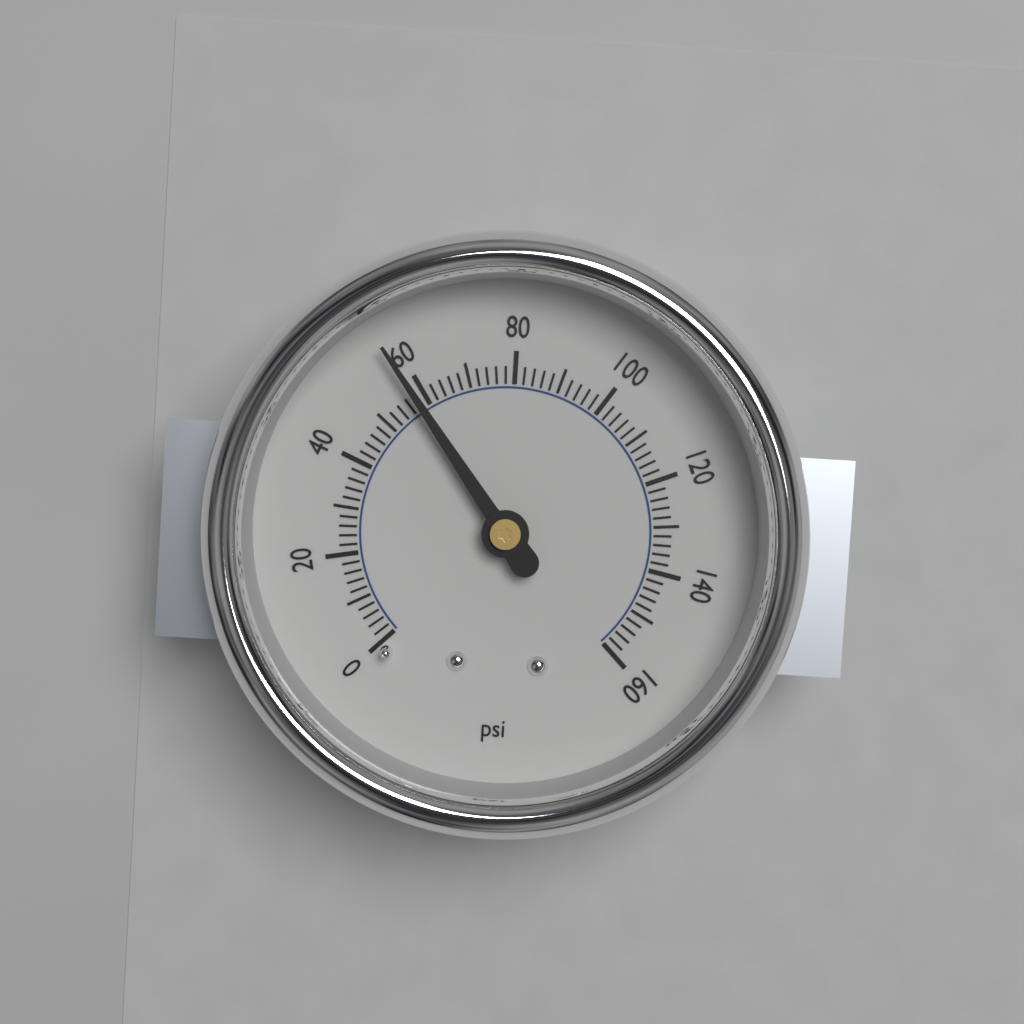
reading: 58 psi
